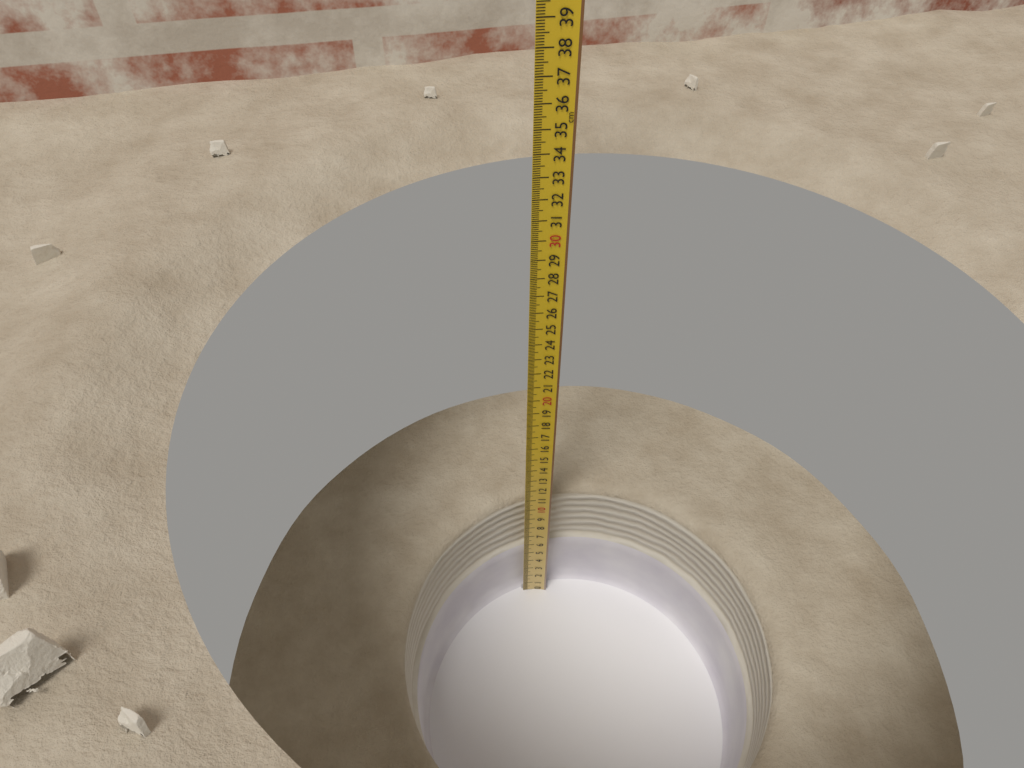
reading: 10.3 cm
